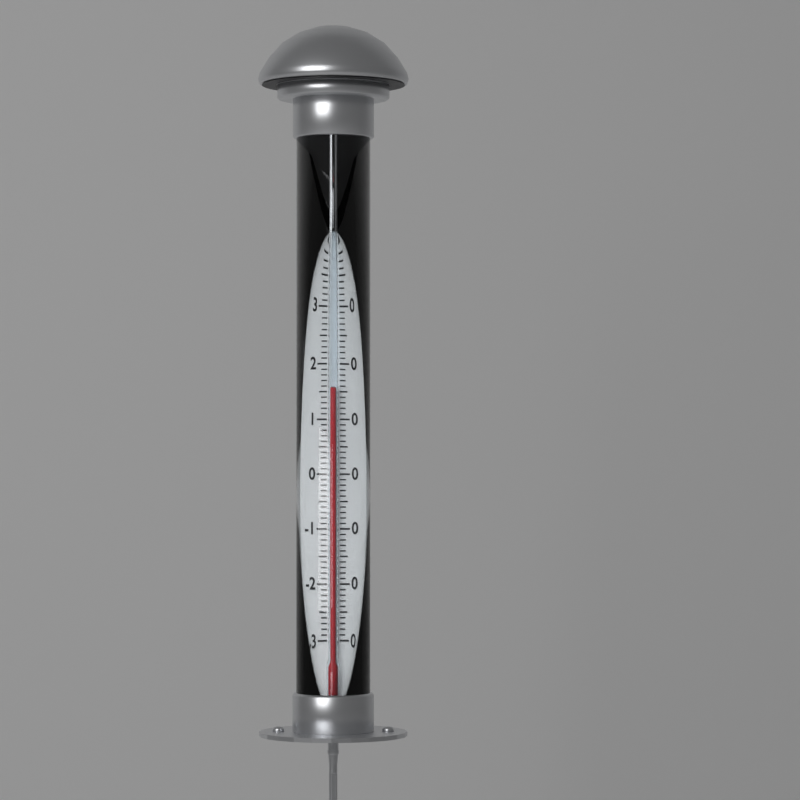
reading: 16 °C
